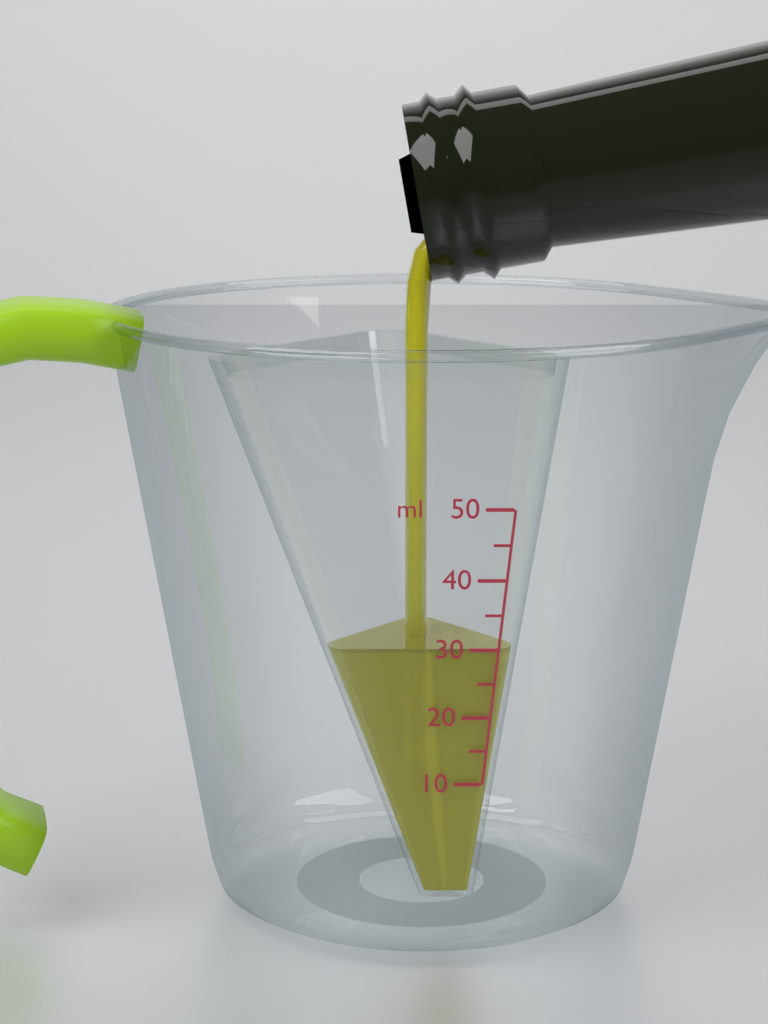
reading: 30 ml
